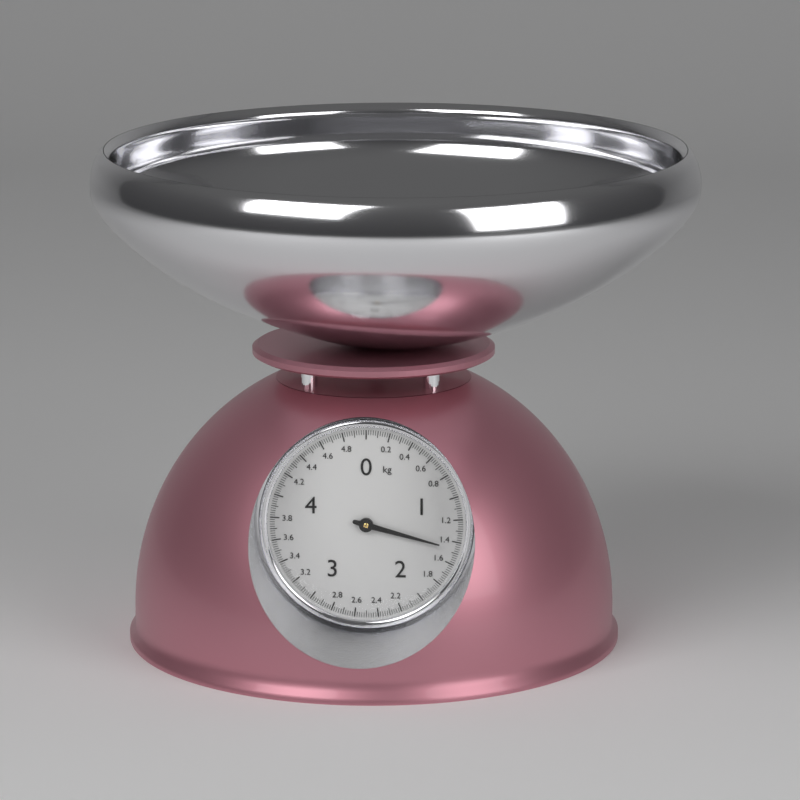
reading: 1.46 kg
